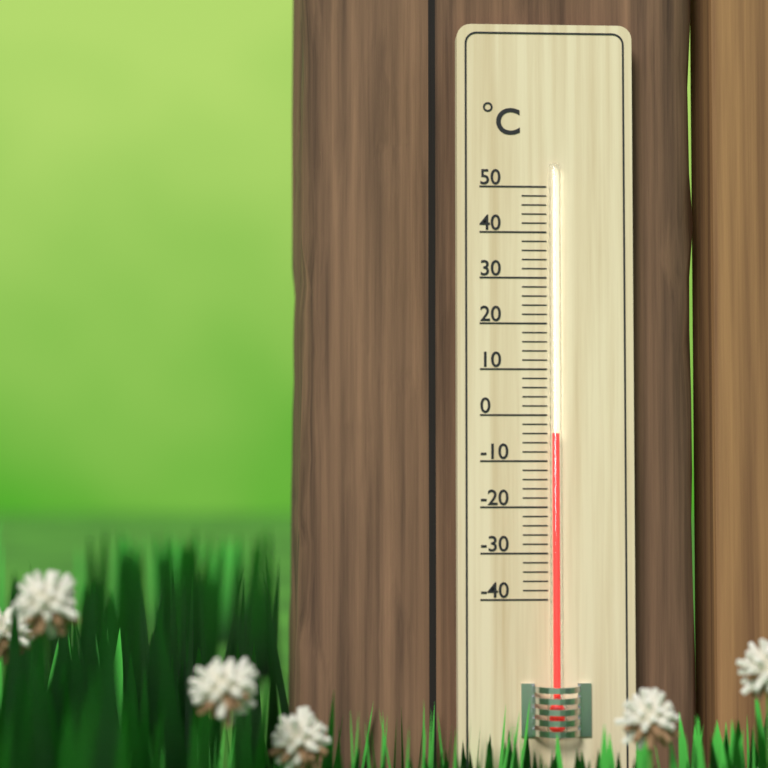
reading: -4 °C
